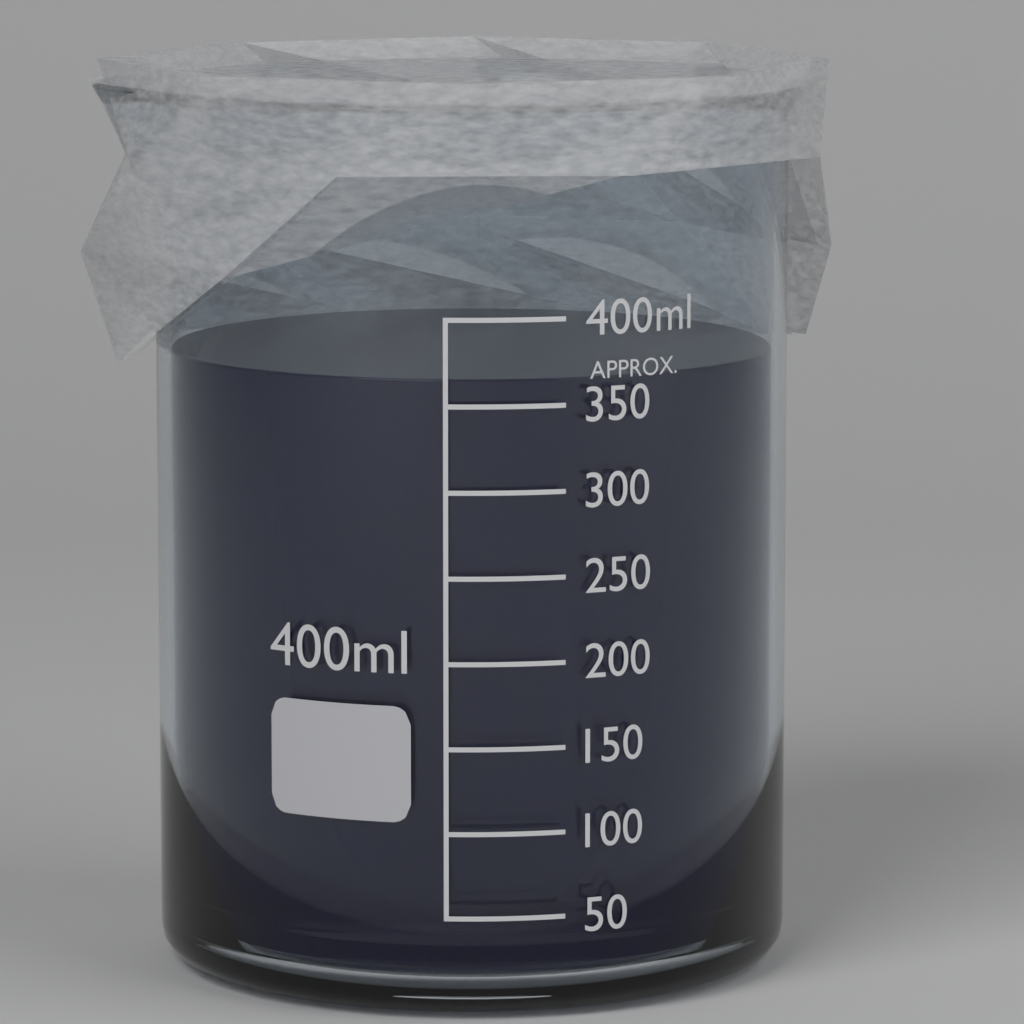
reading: 365 ml
